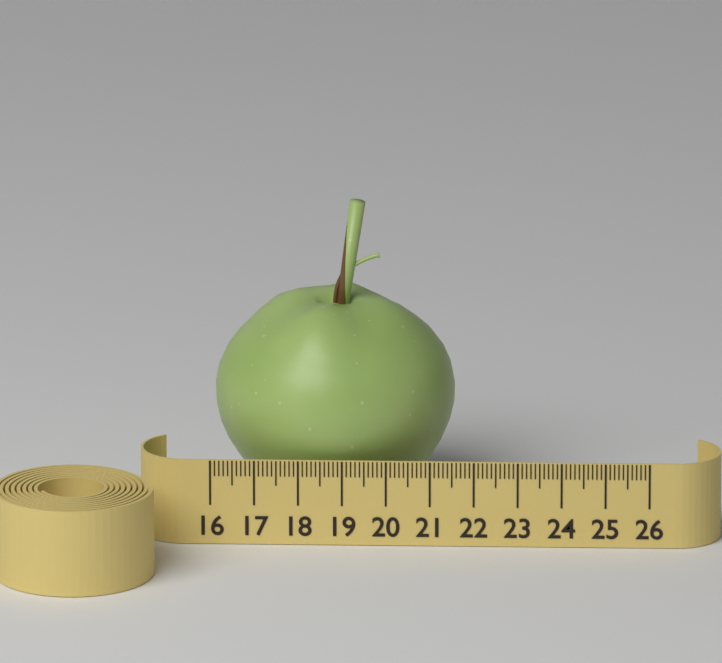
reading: 21.5 (no unit)
